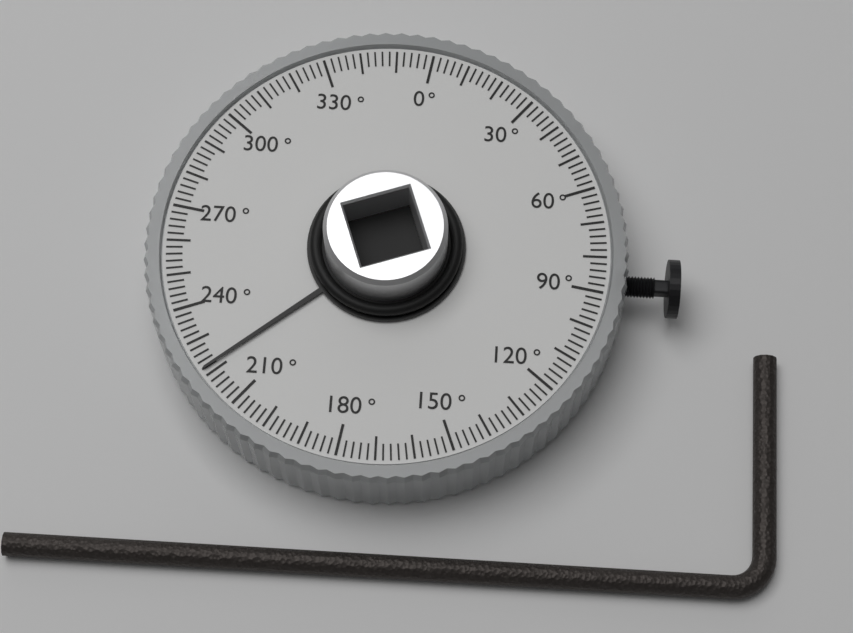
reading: 222 °
